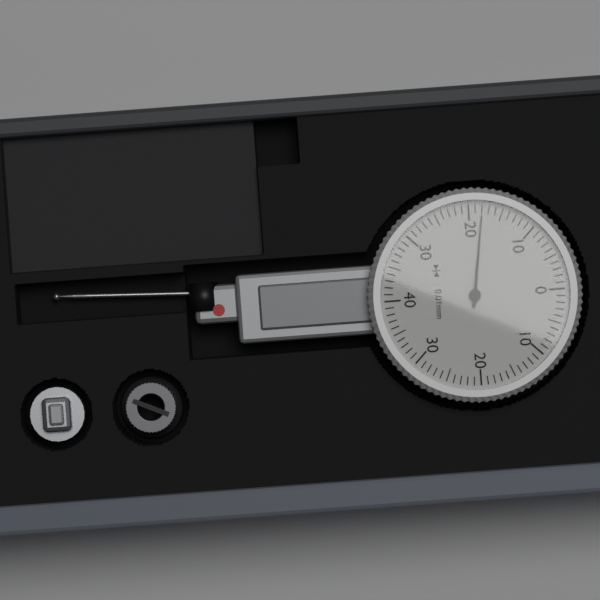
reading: 0.18 mm
